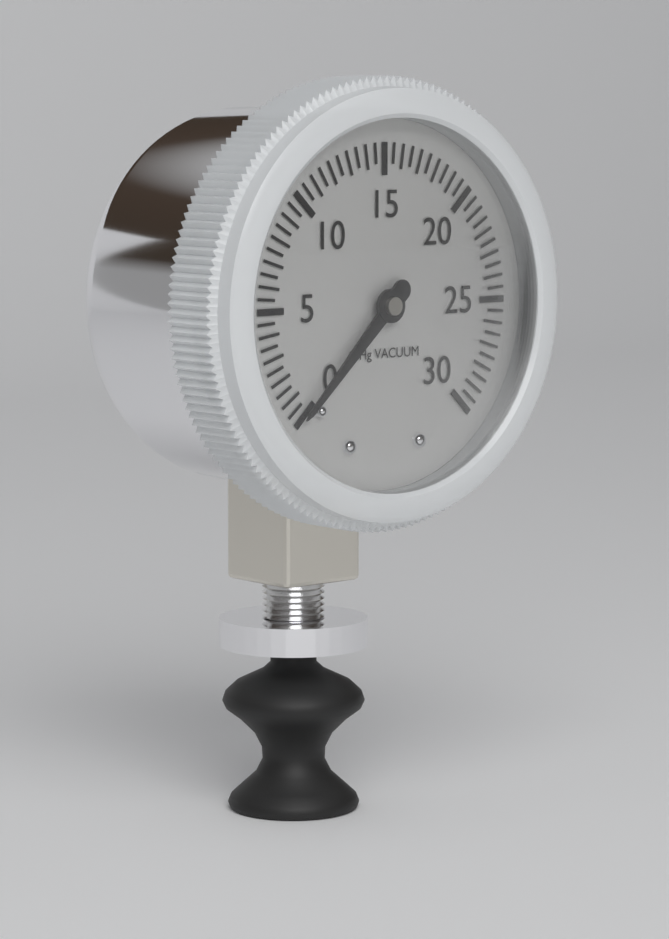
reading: 0.0 inHg
